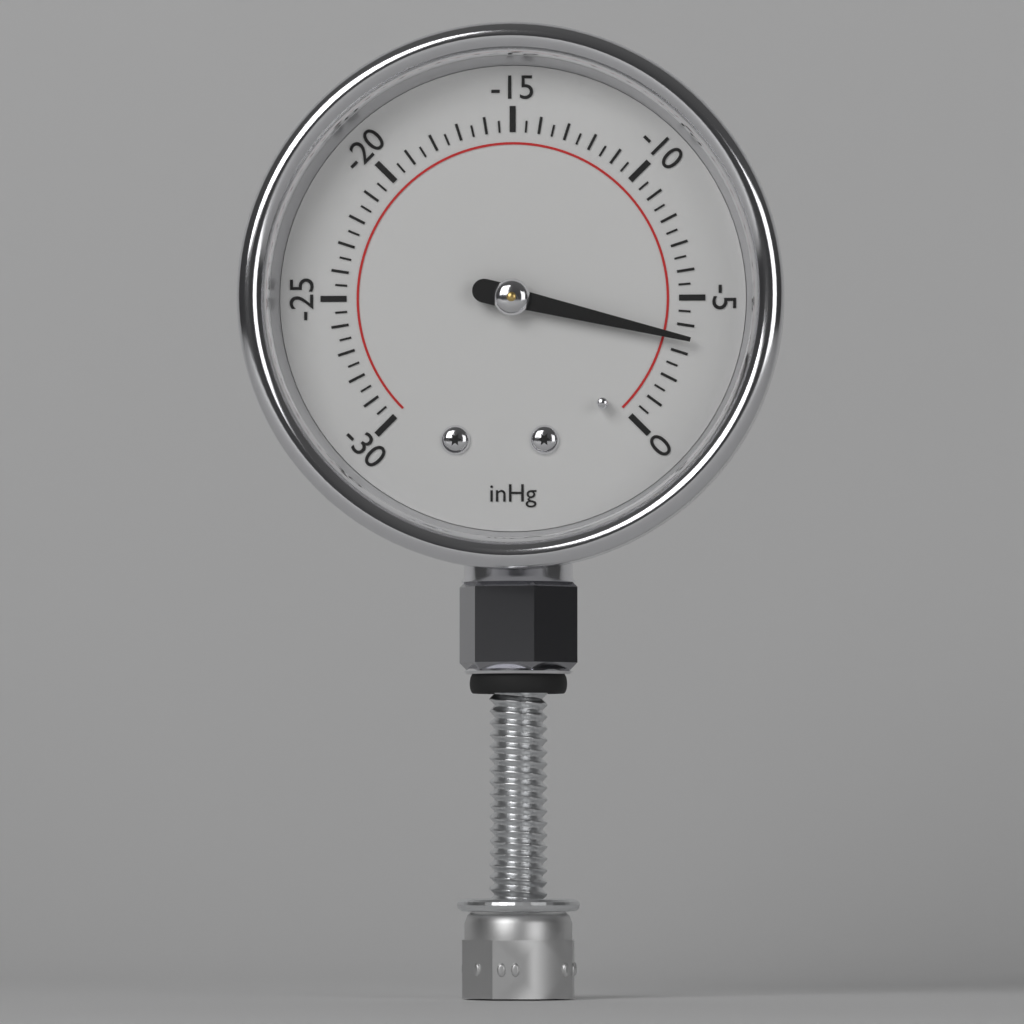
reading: -3.5 inHg
